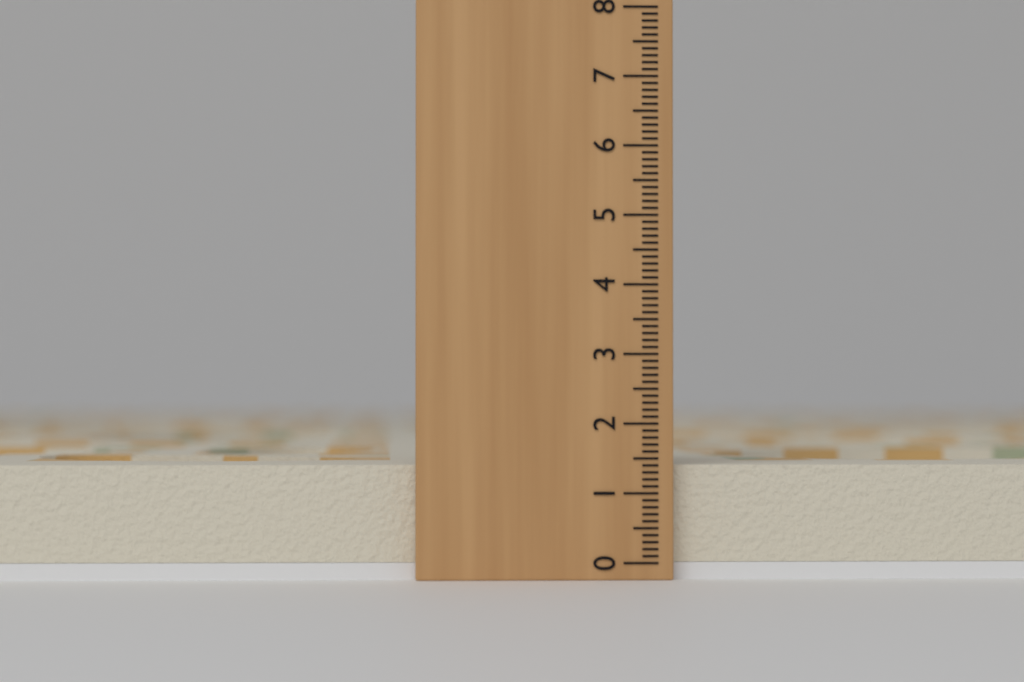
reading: 1.4 (no unit)
